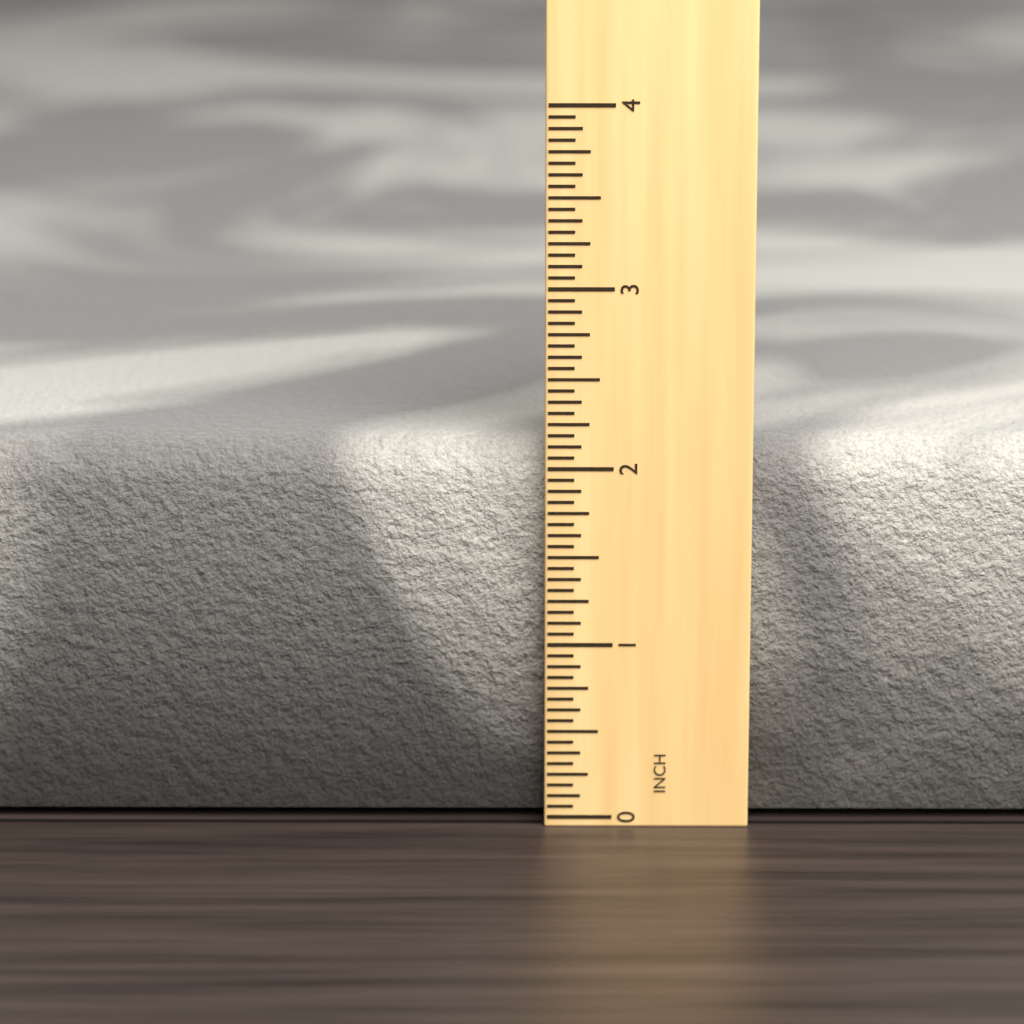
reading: 2.1250 in
